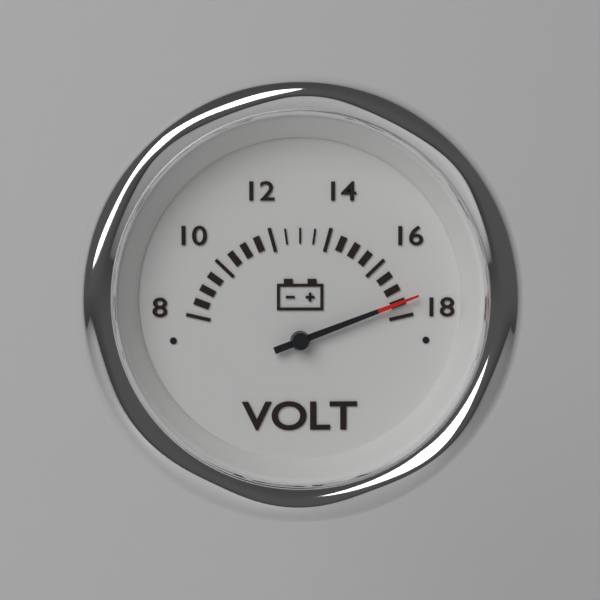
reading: 17.5 V
